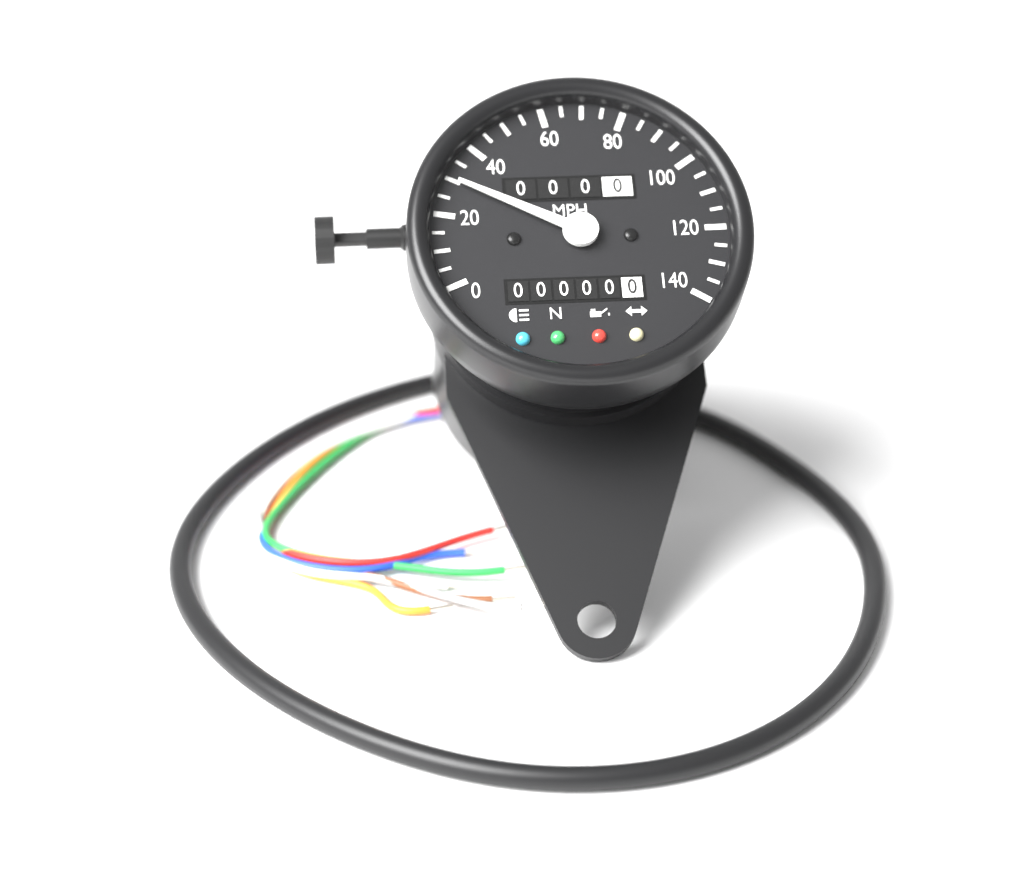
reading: 30 mph
